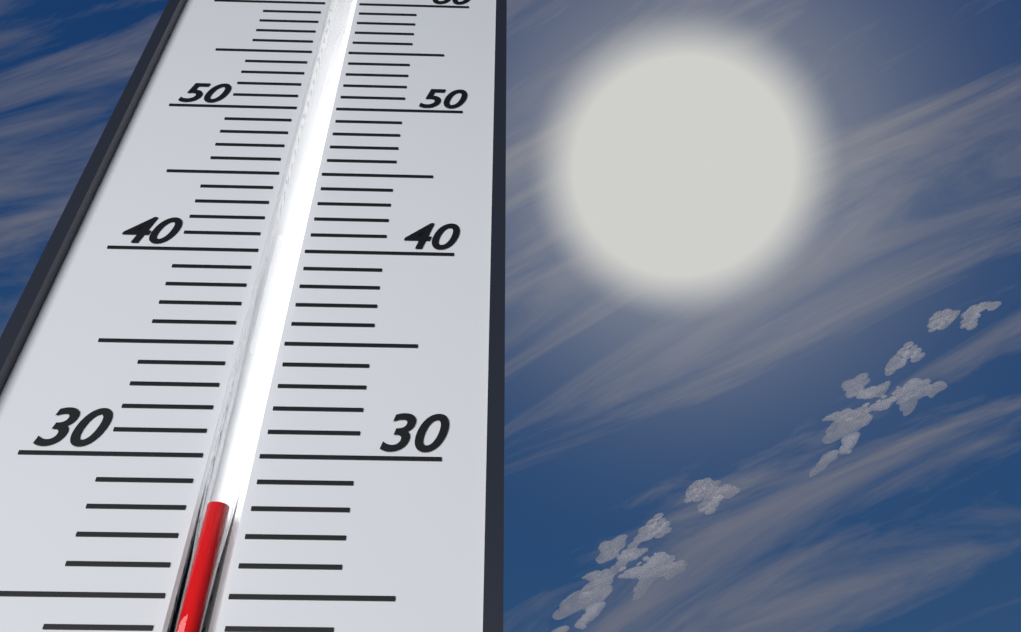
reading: 28 (no unit)
